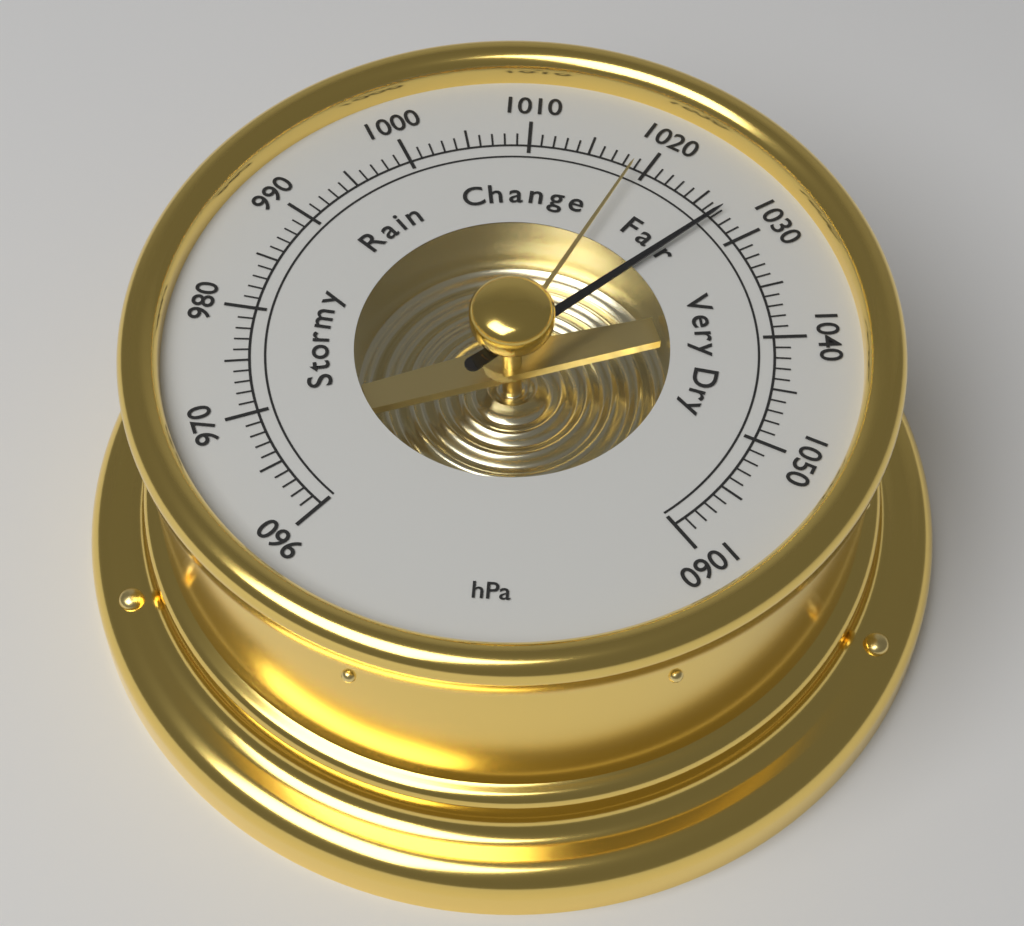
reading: 1027 hPa
